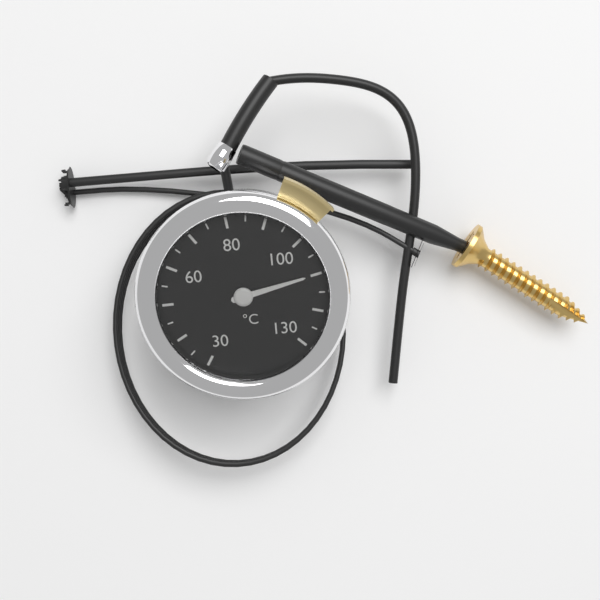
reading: 110 °C
